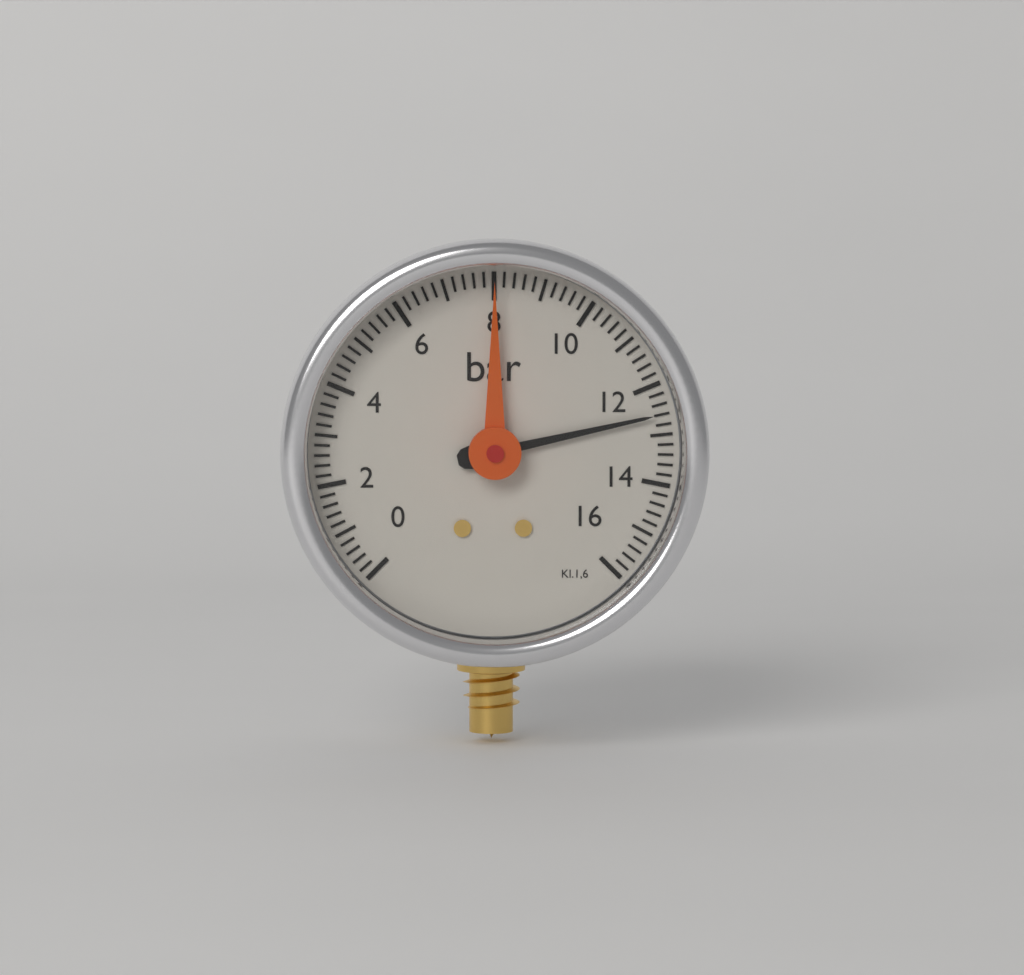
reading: 12.6 bar
